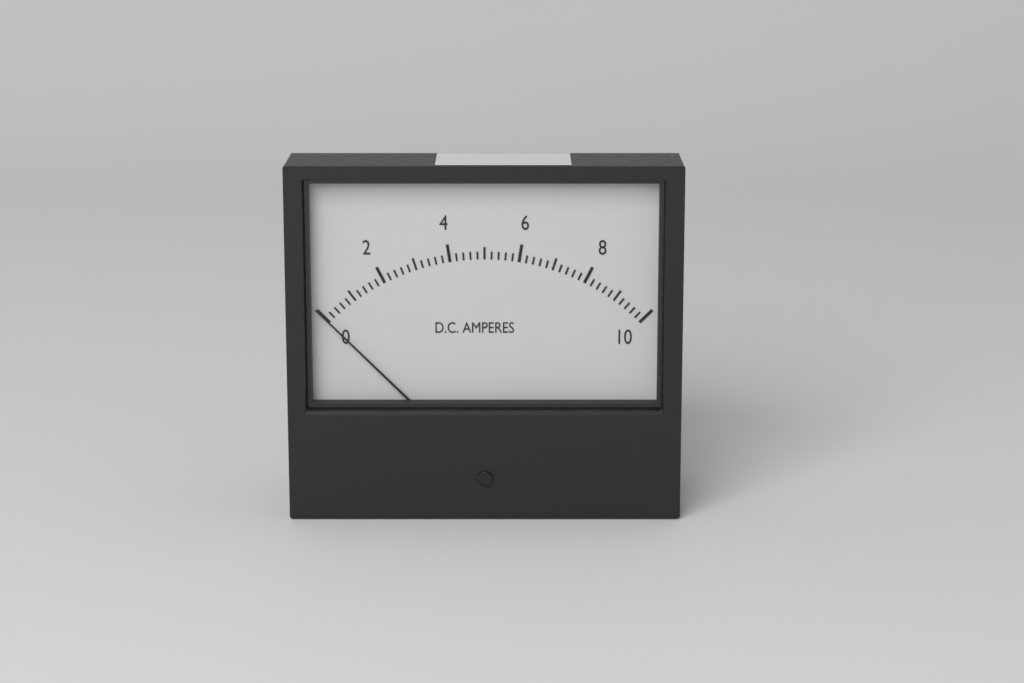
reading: 0.0 A
